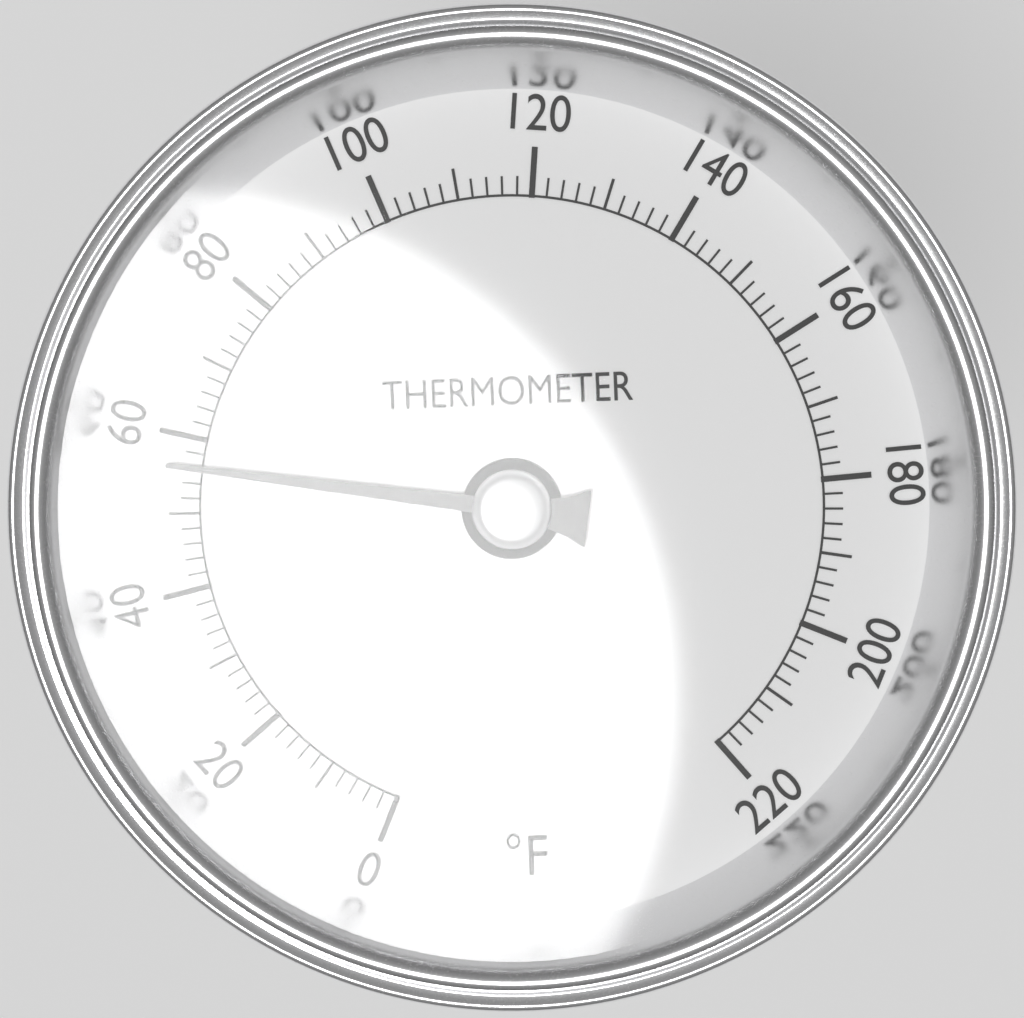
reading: 56 °F
